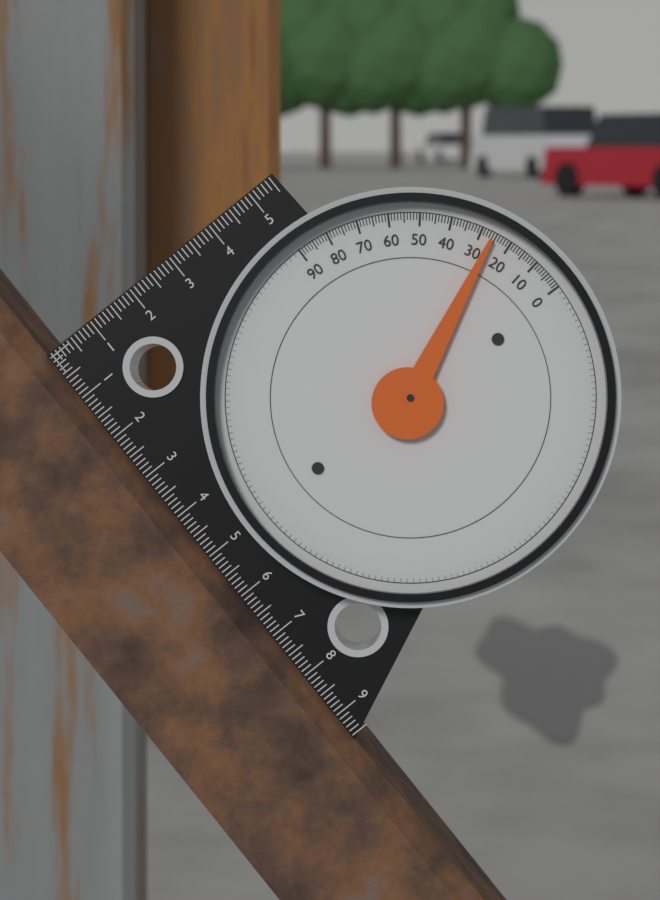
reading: 26 (no unit)
